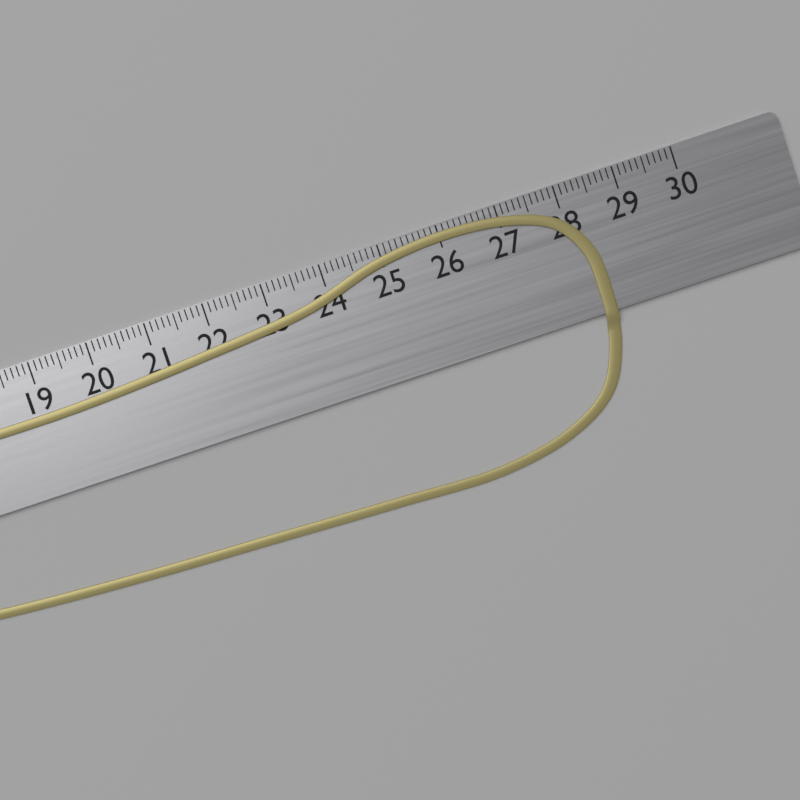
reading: 28.4 cm
